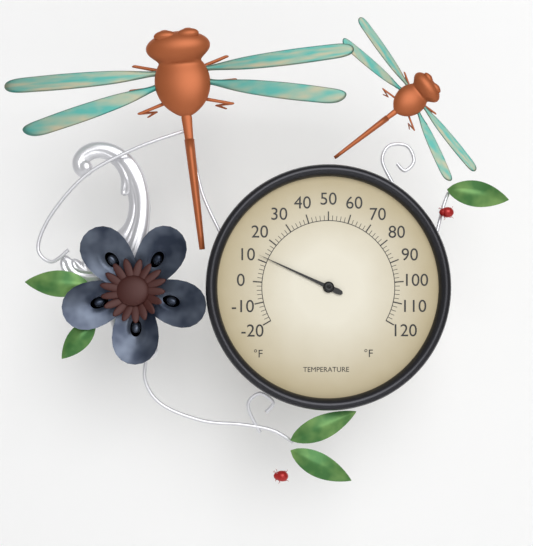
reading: 12 °F
